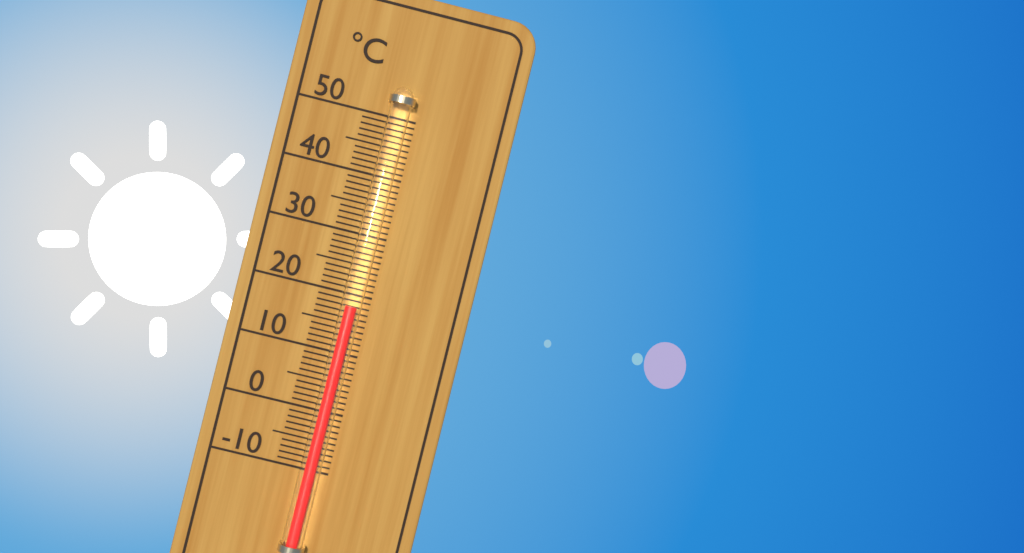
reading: 18 °C
